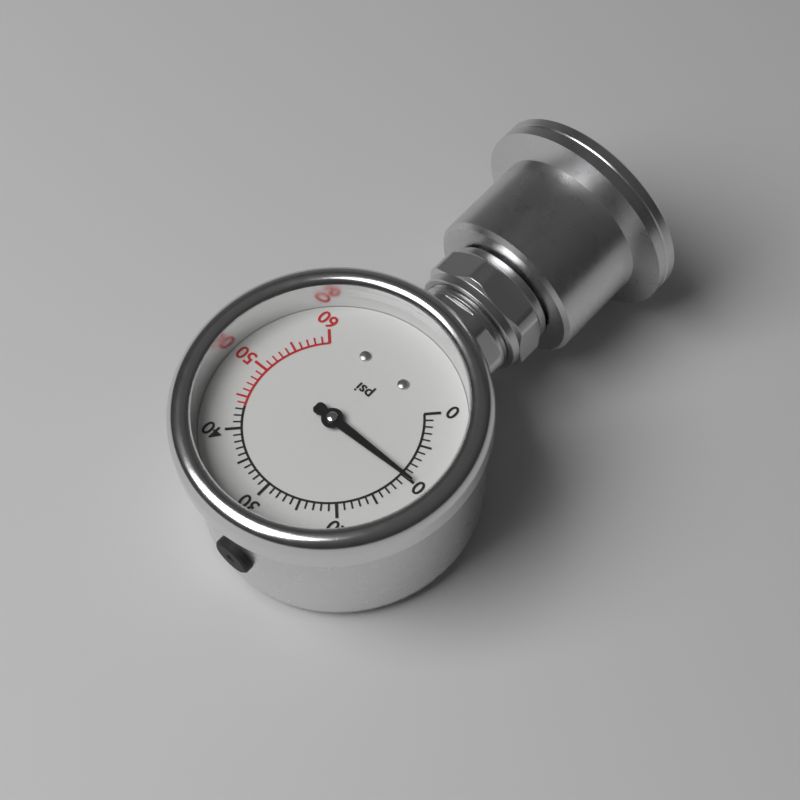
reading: 10 psi
